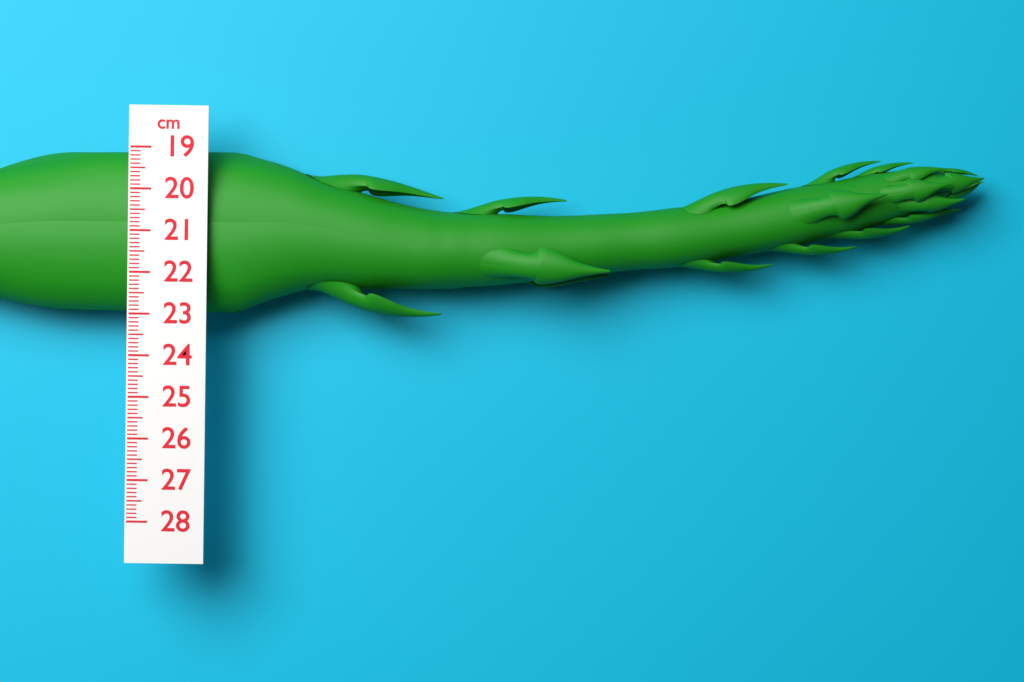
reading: 23.0 cm
